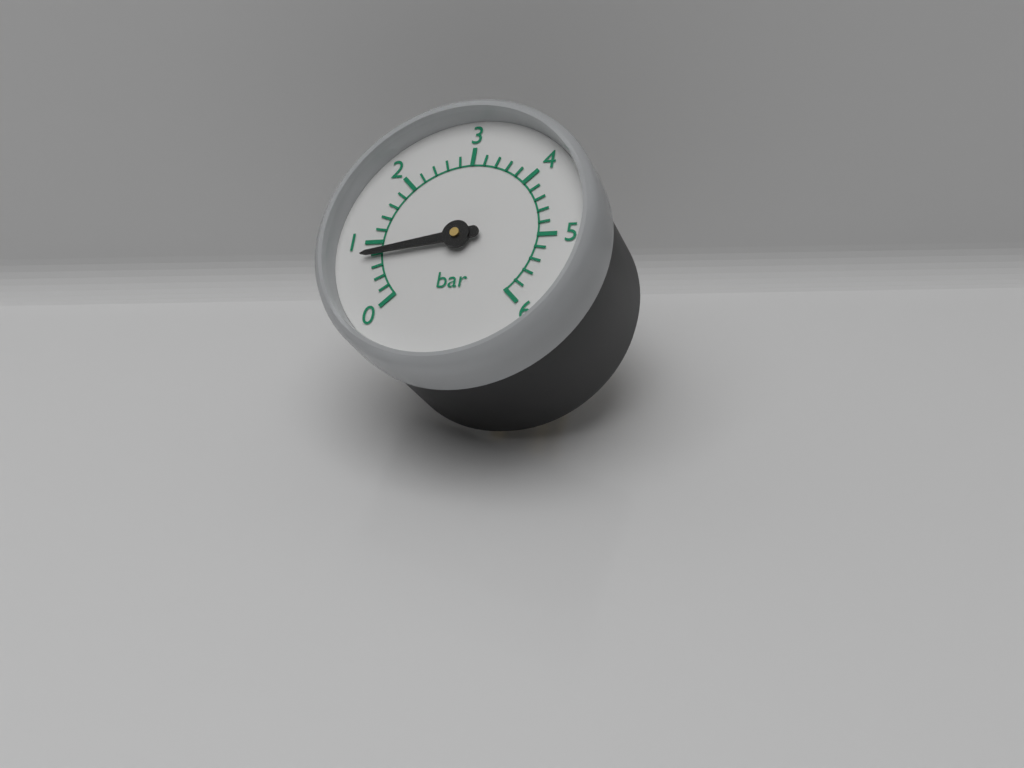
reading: 0.8 bar
